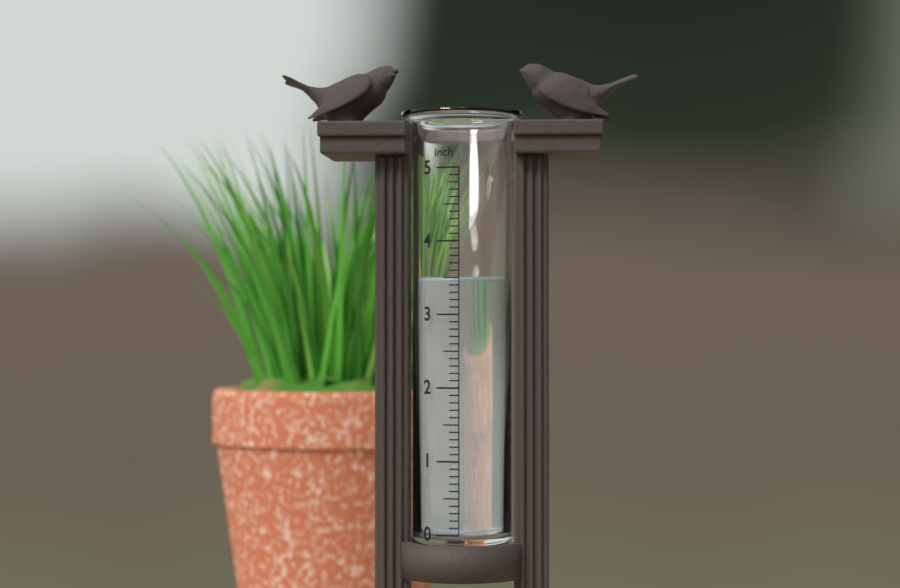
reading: 3.5 inch
